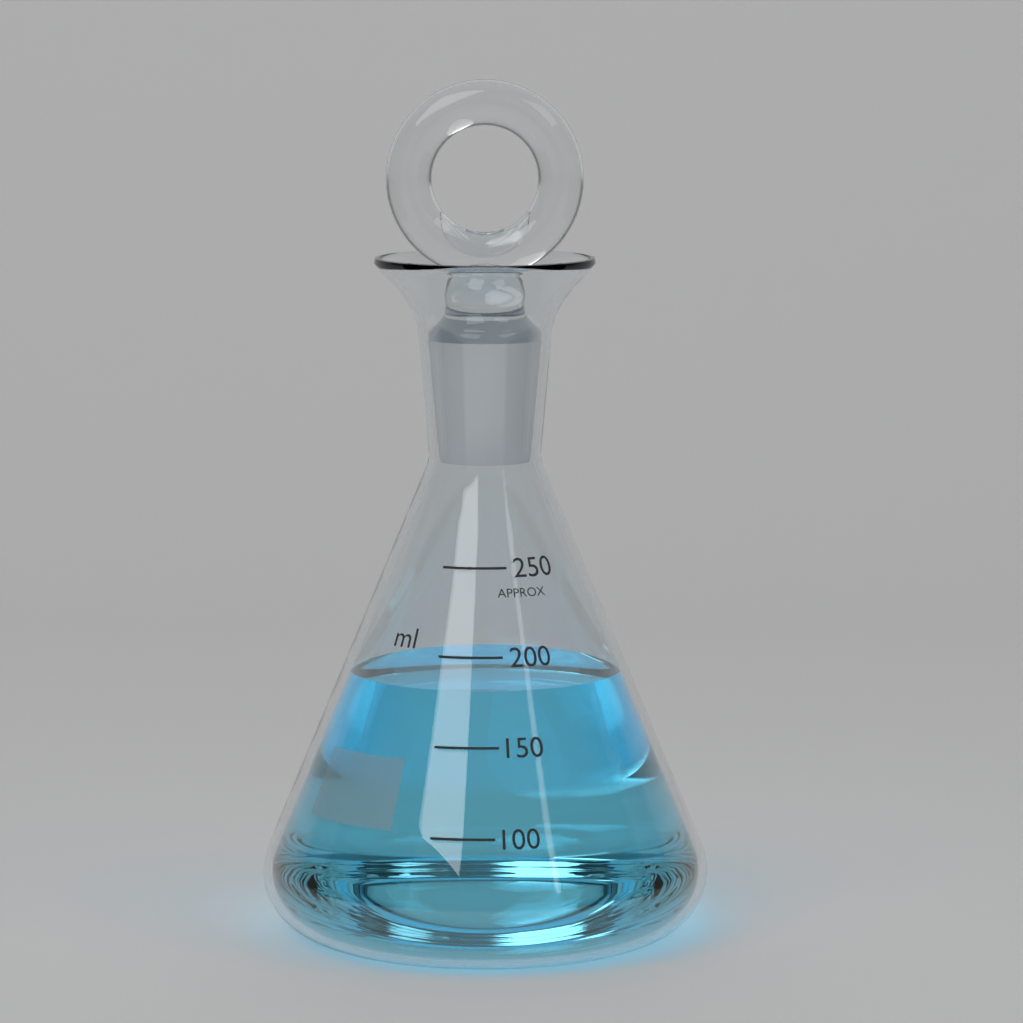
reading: 180 ml
